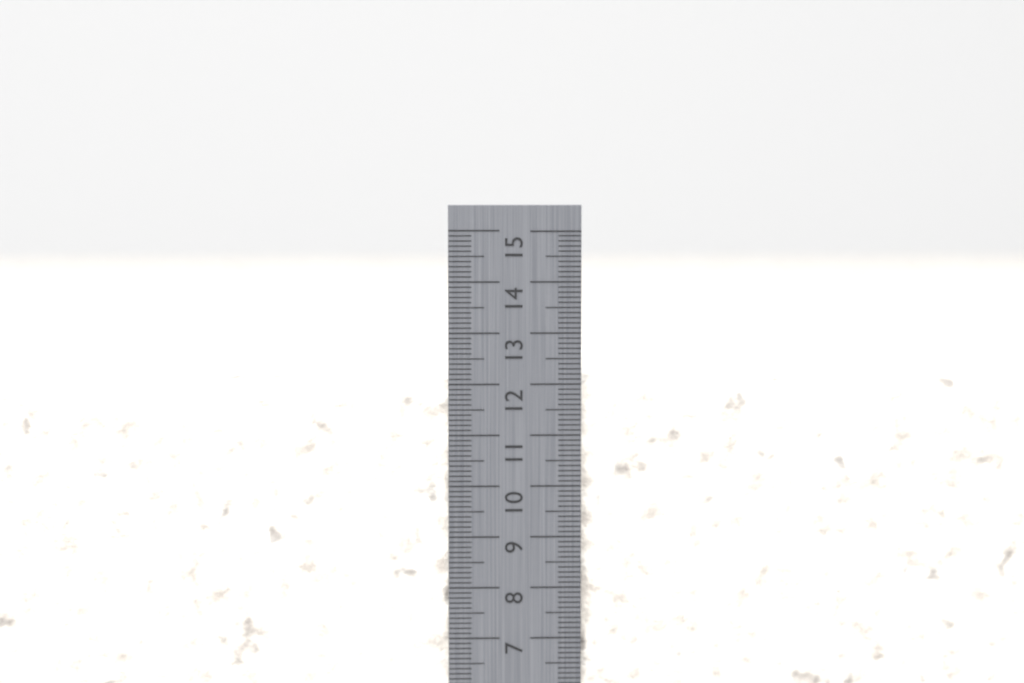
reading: 12.1 cm
